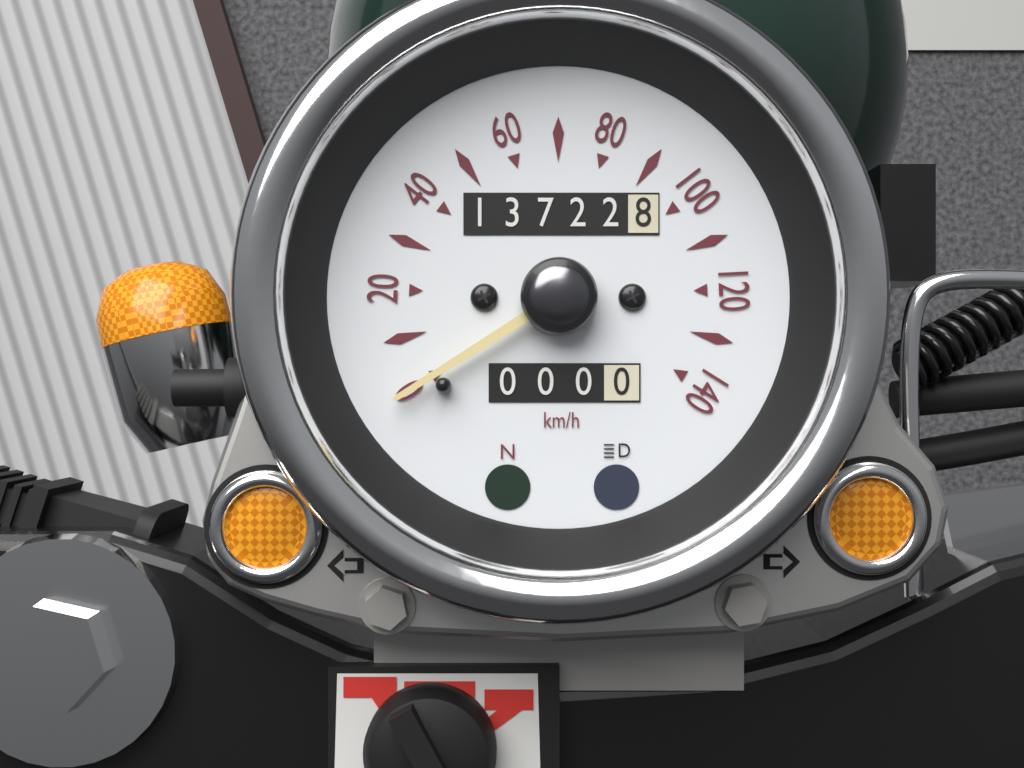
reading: 0 km/h
